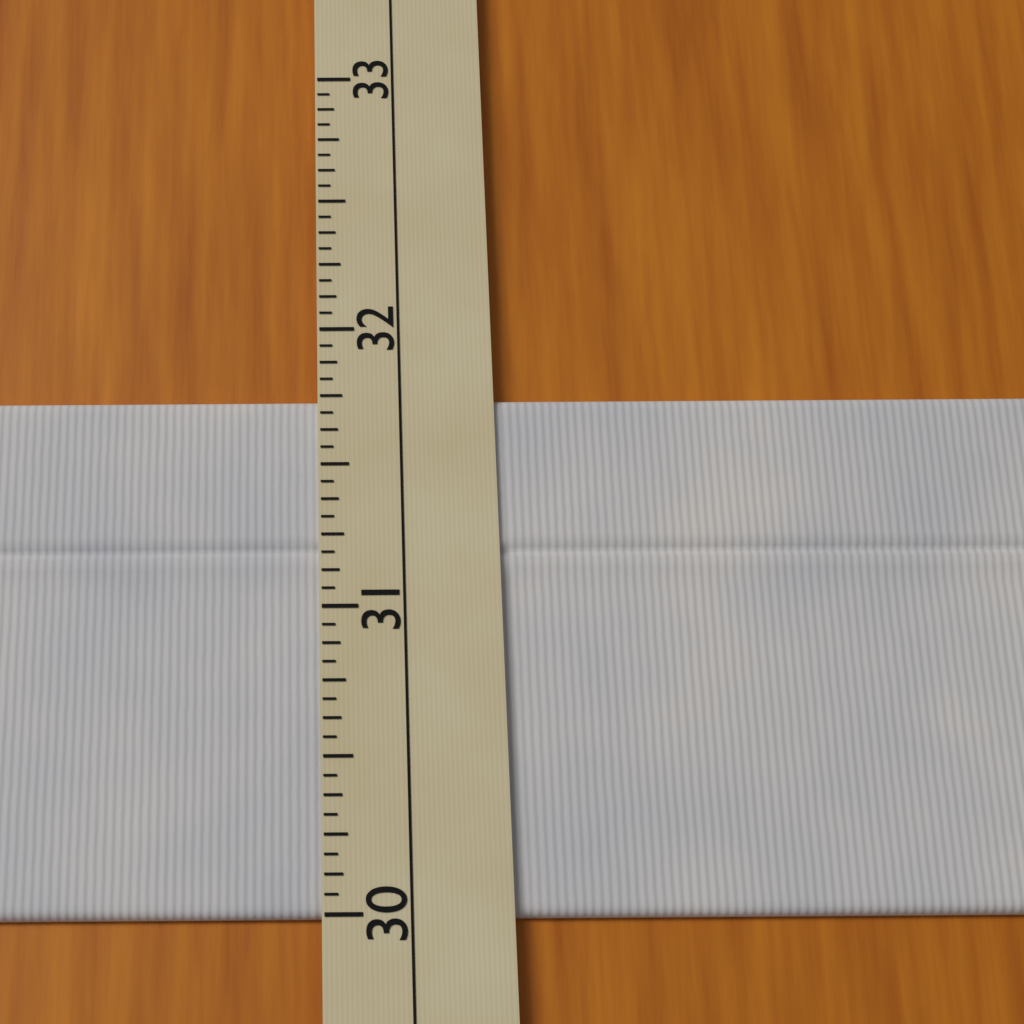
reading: 31.7500 (no unit)
